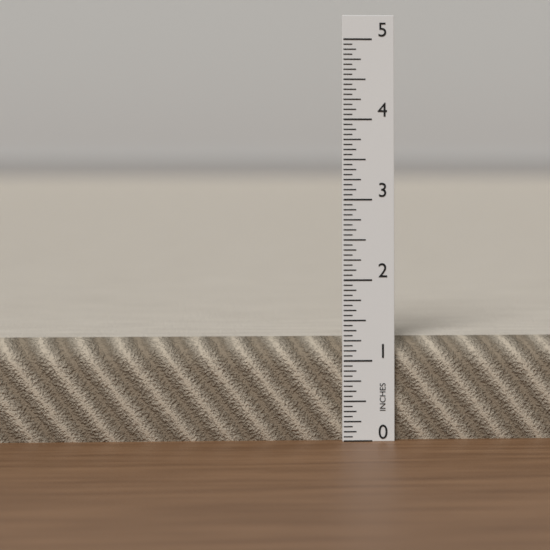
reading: 1.2500 in
